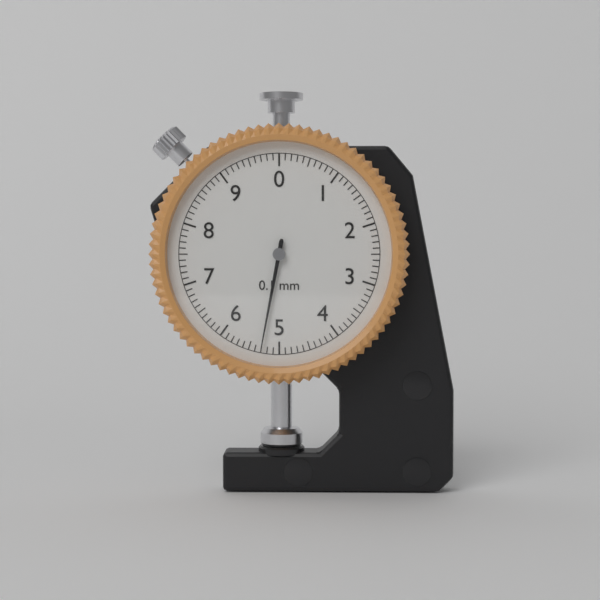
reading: 5.3 mm
